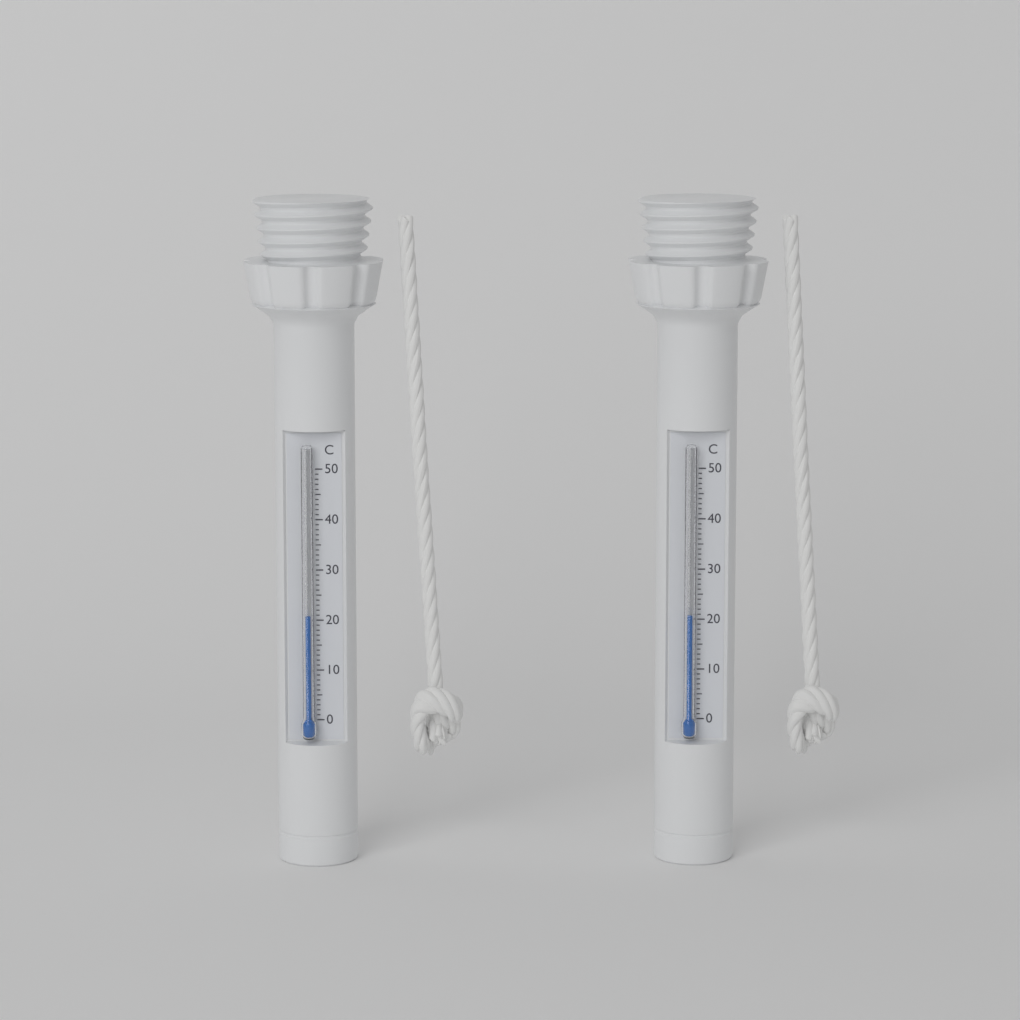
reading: 21 °C
